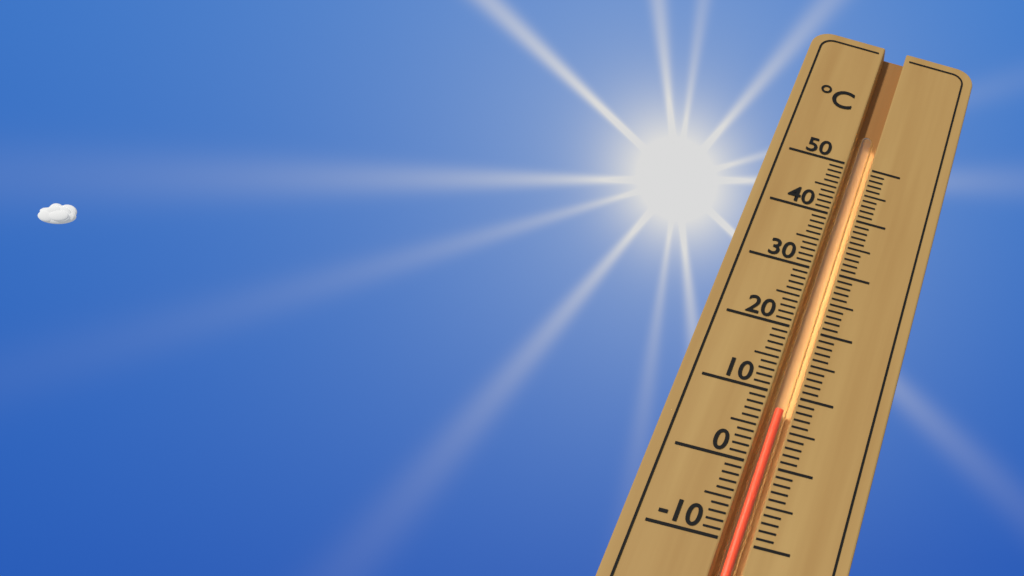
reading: 8 °C
